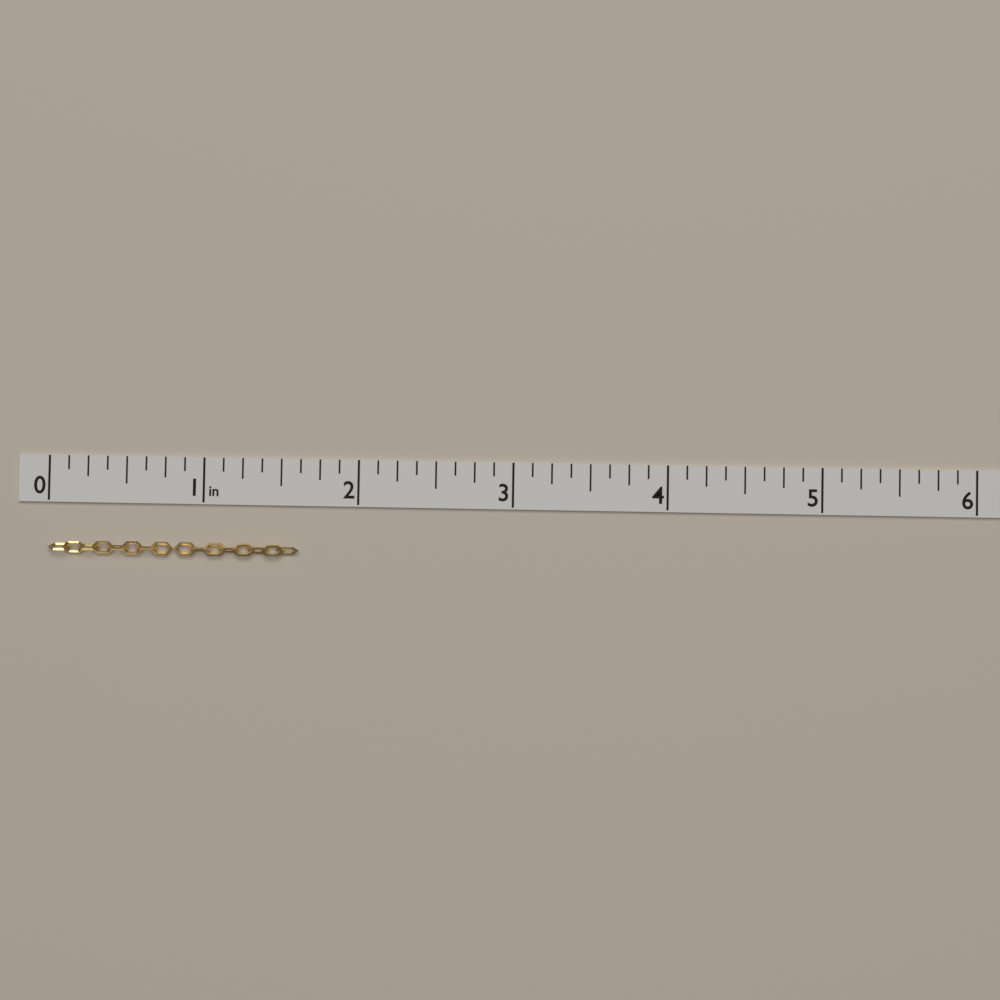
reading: 1.625 in
